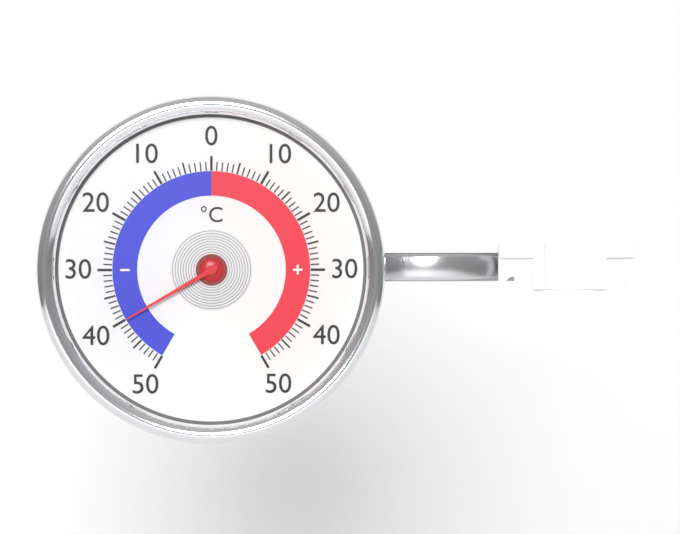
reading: -40 °C
